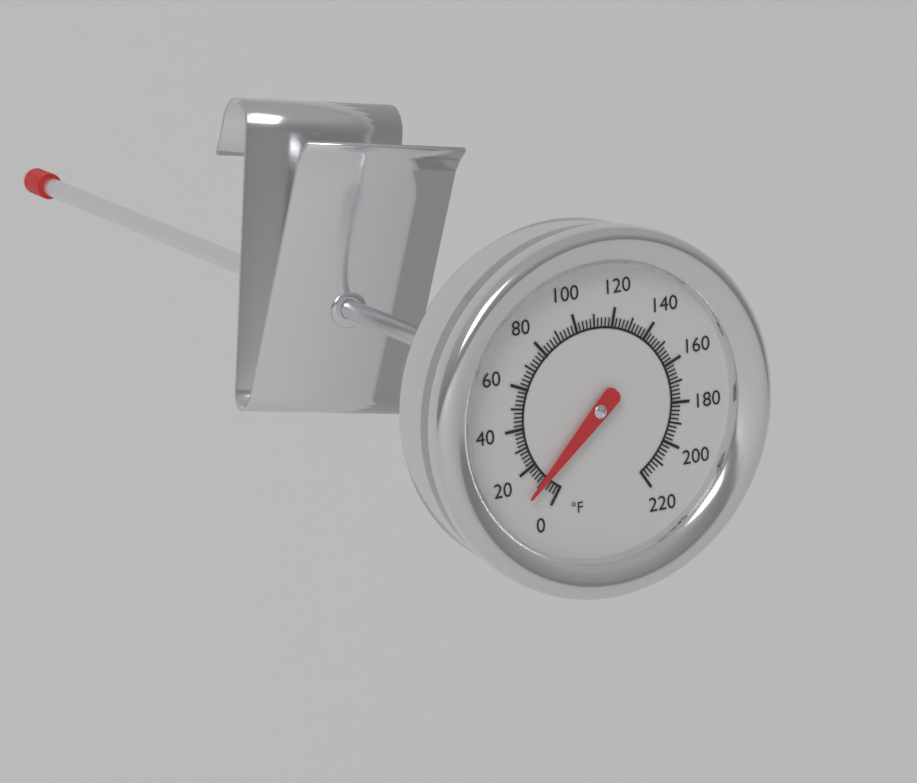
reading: 10 °F
